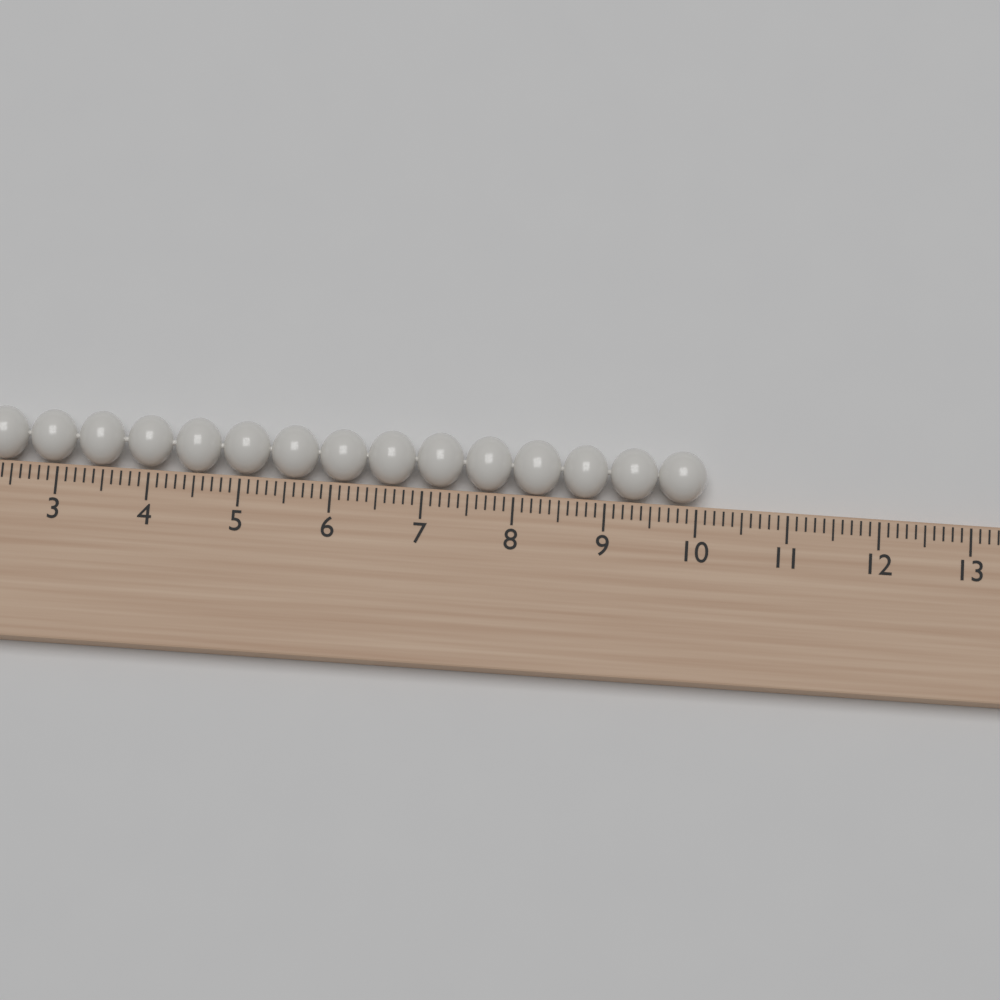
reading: 10.1 cm
